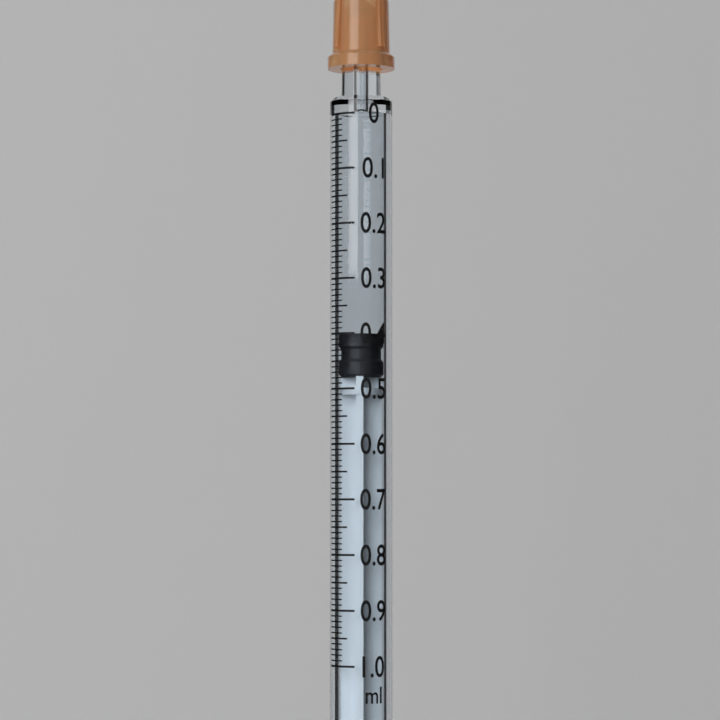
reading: 0.40 ml
